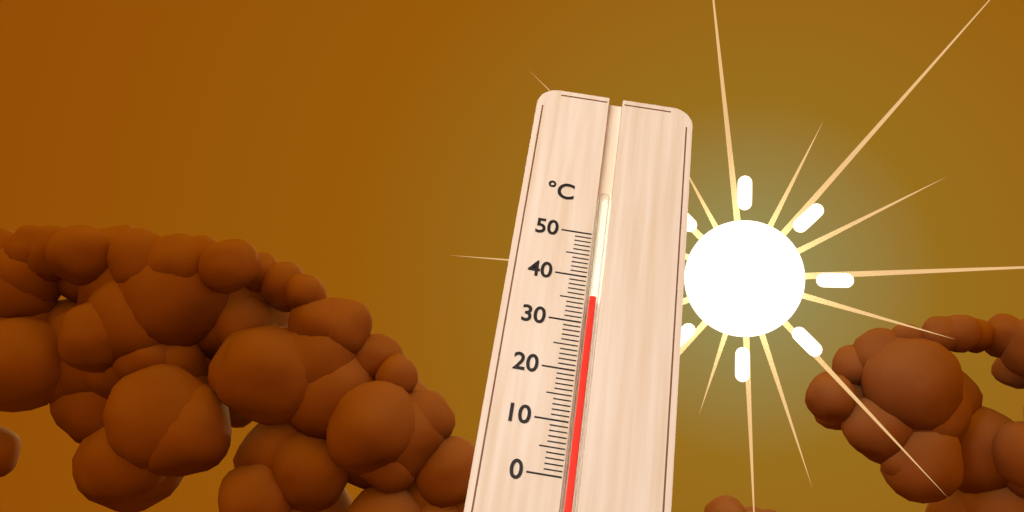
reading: 36 °C
